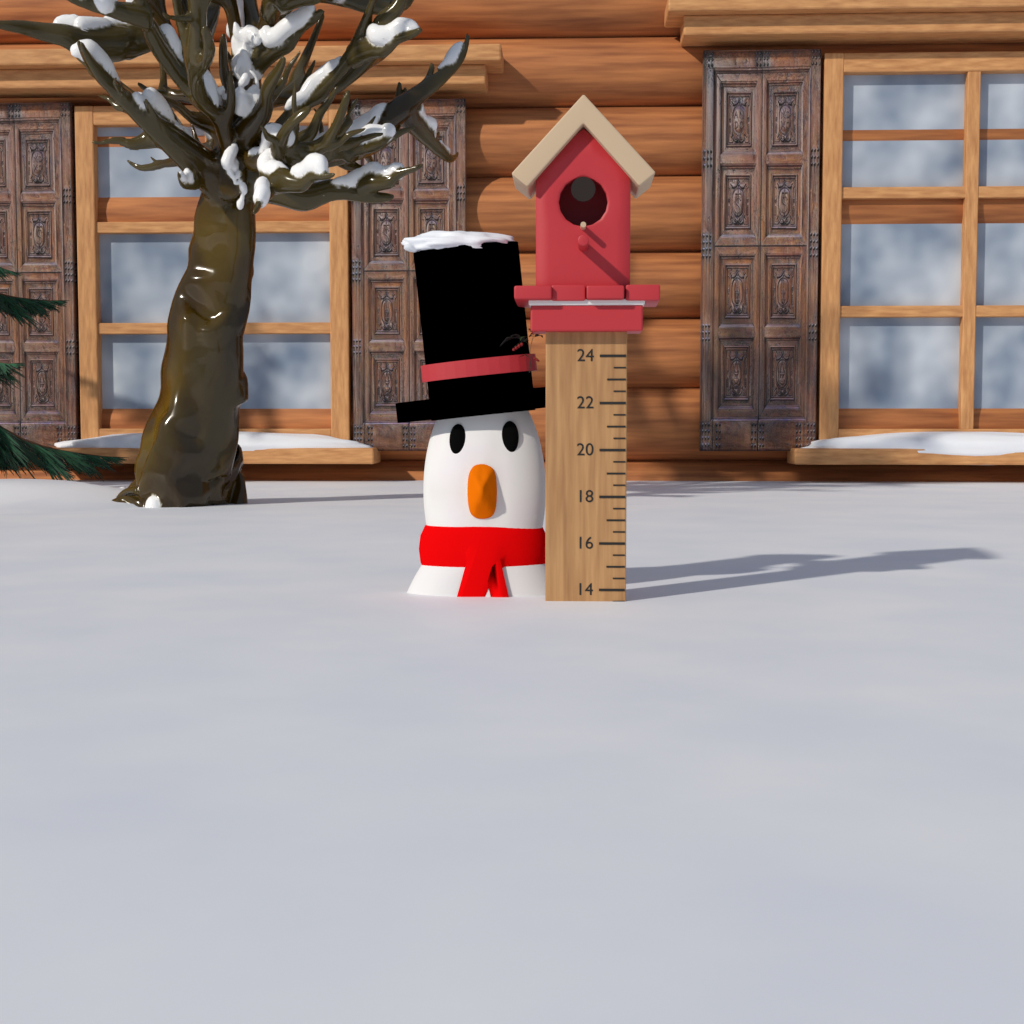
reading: 13.5 (no unit)
